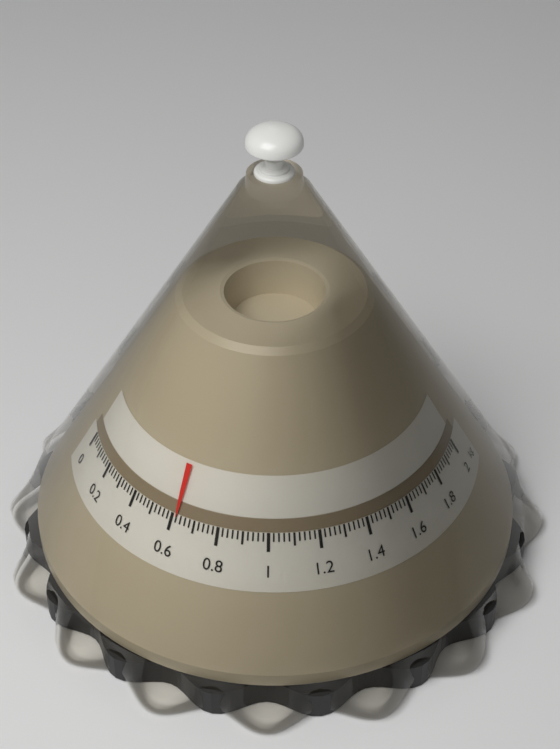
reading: 0.62 kg
